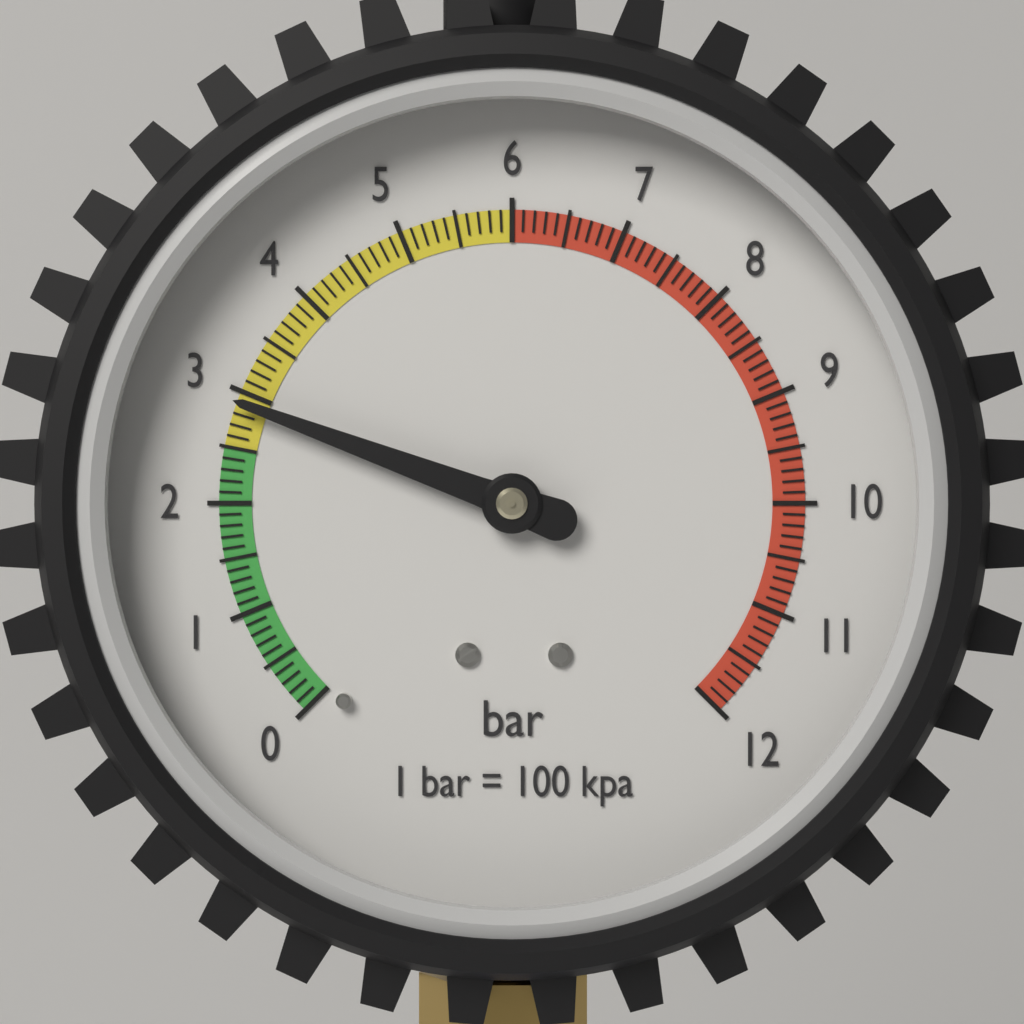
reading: 2.9 bar
